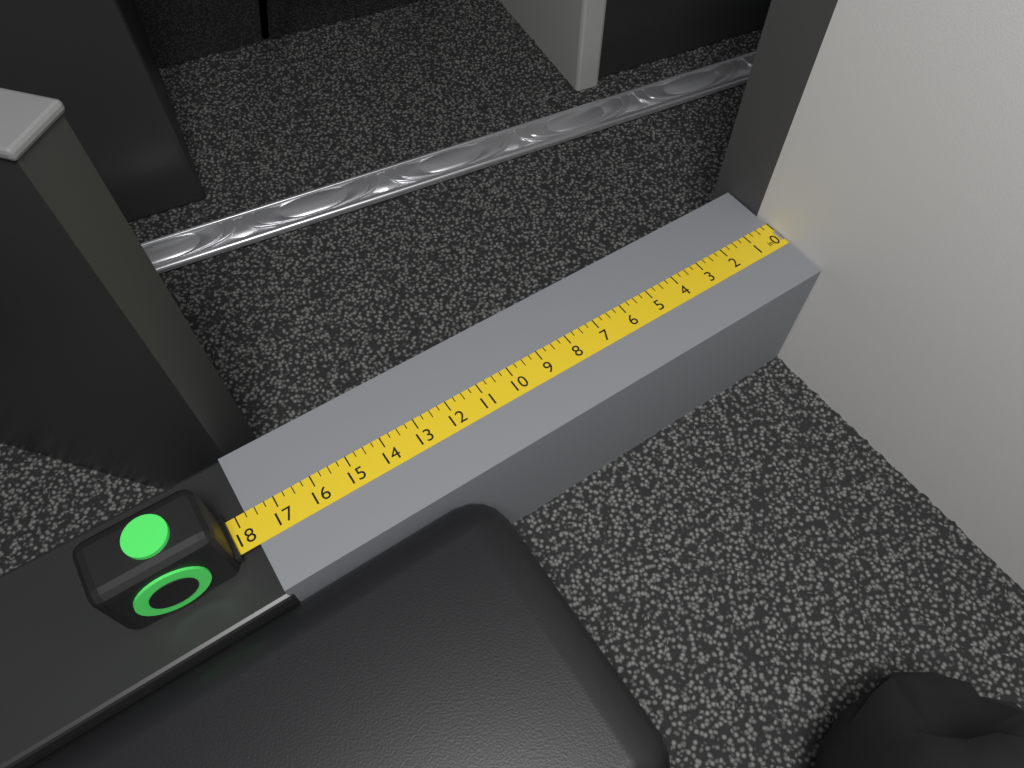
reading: 17.75 in
